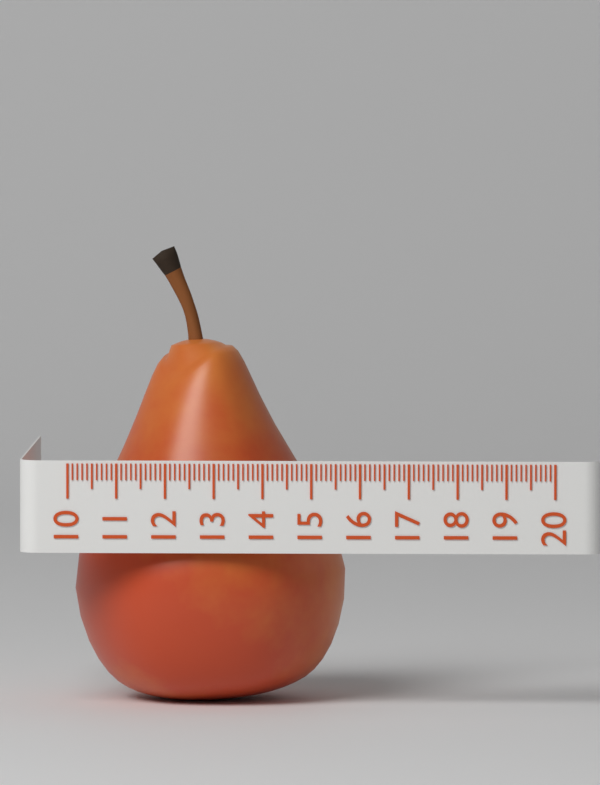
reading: 15.6 (no unit)
